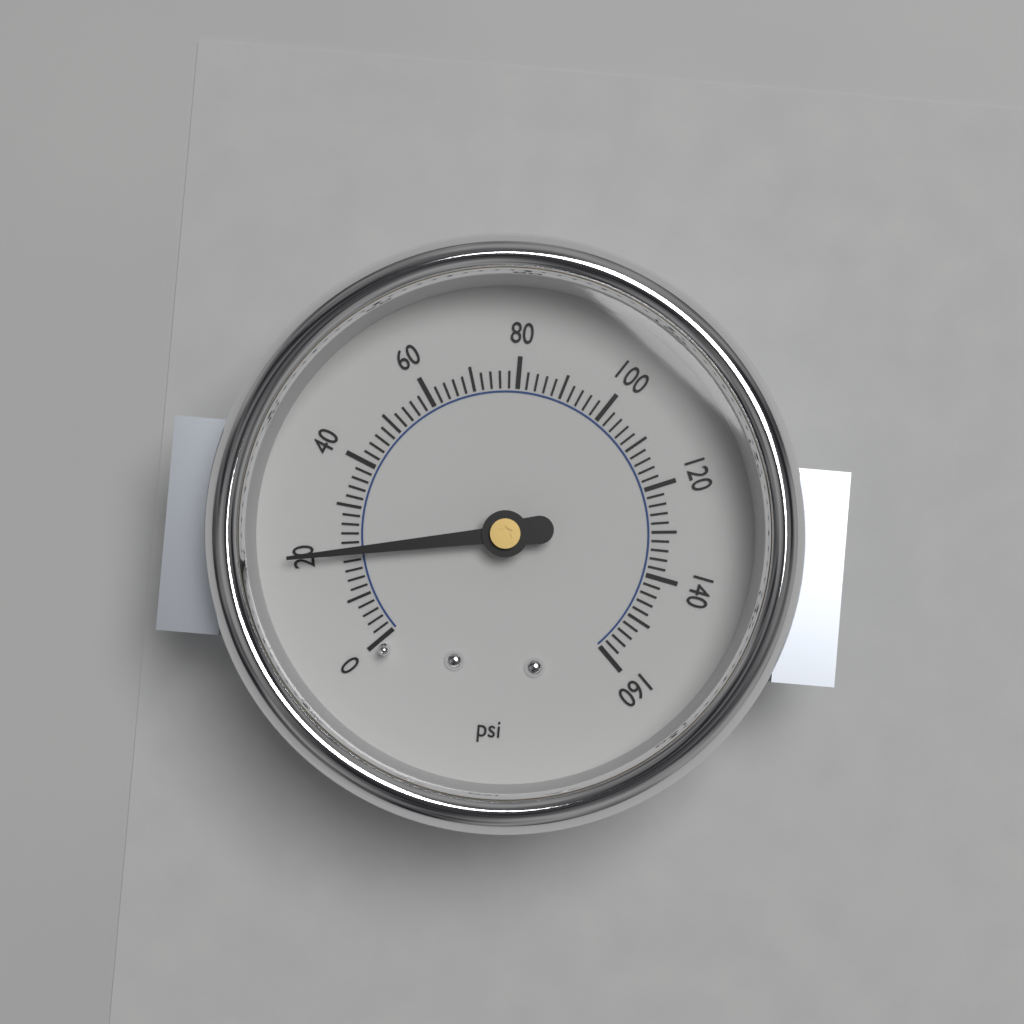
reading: 20 psi
